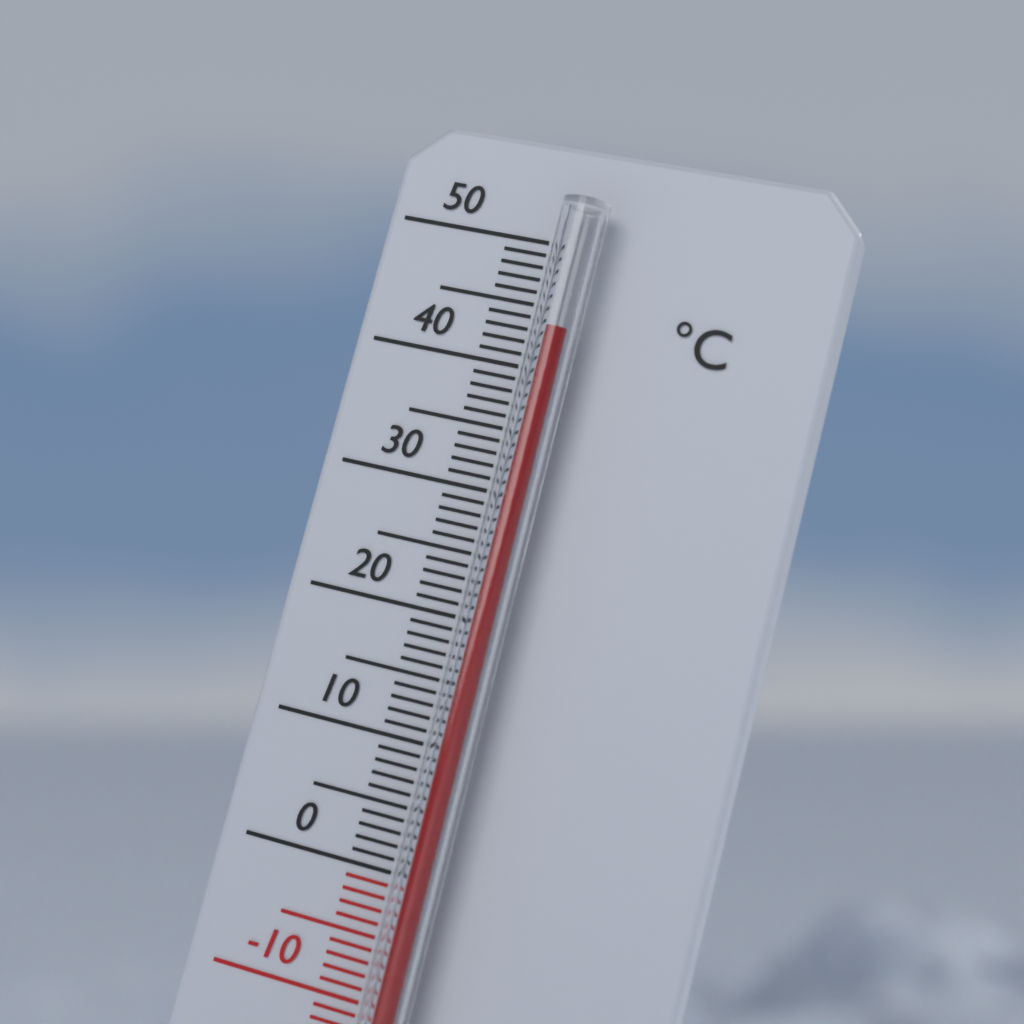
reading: 43 °C
